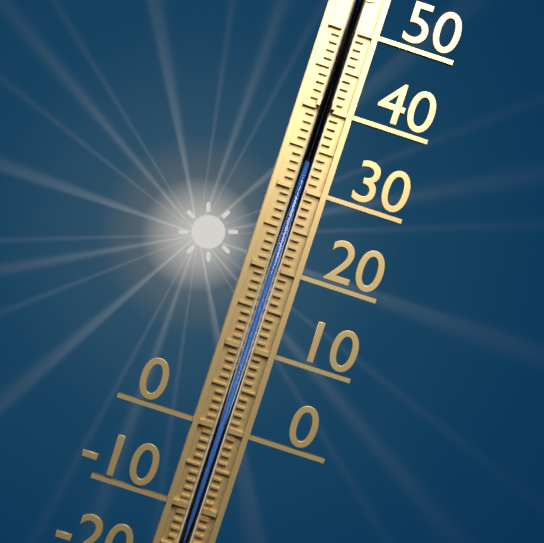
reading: 33 °C
